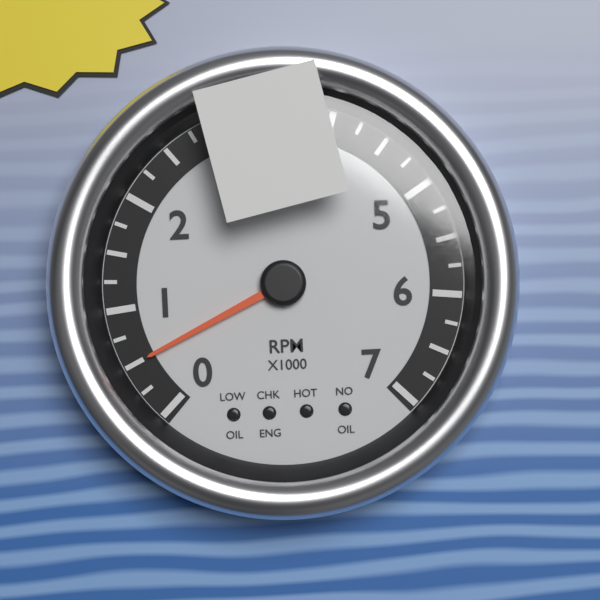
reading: 500 RPM
